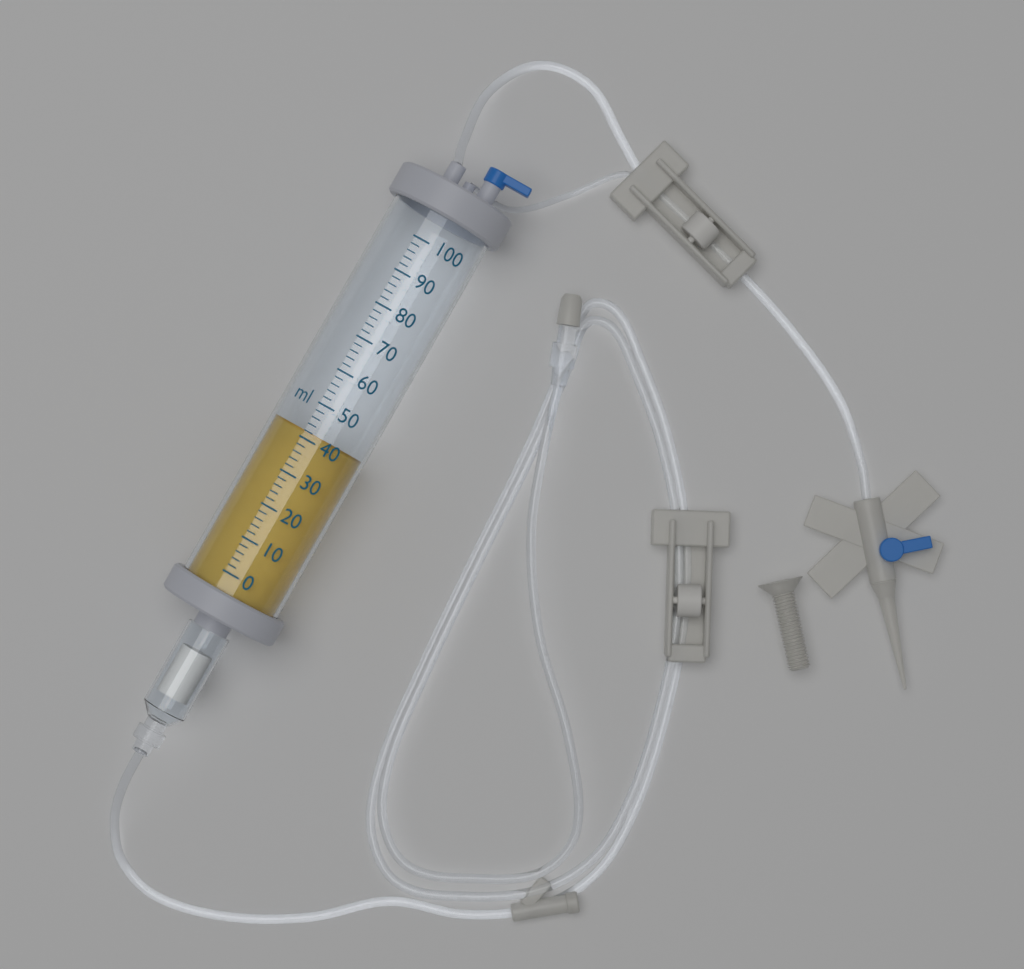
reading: 42 ml
